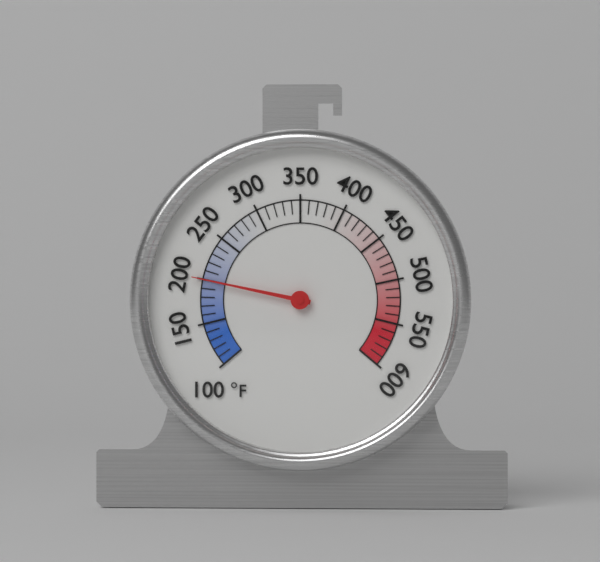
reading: 200 °F
